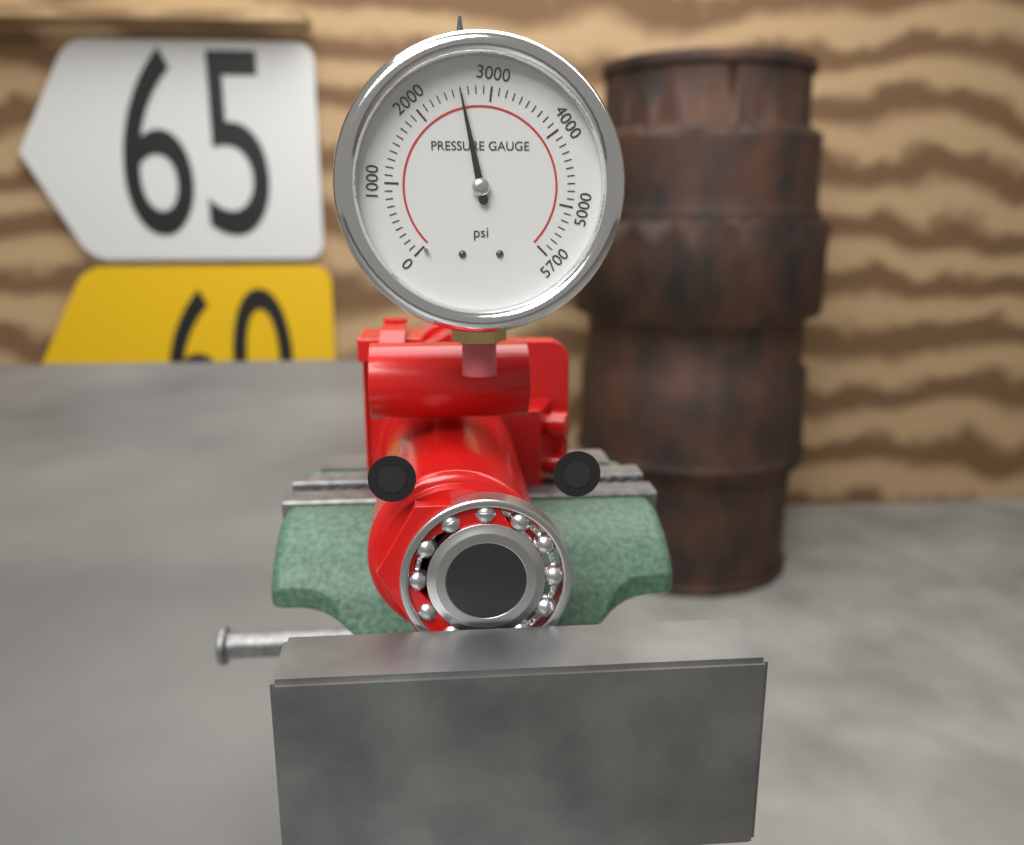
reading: 2600 psi
